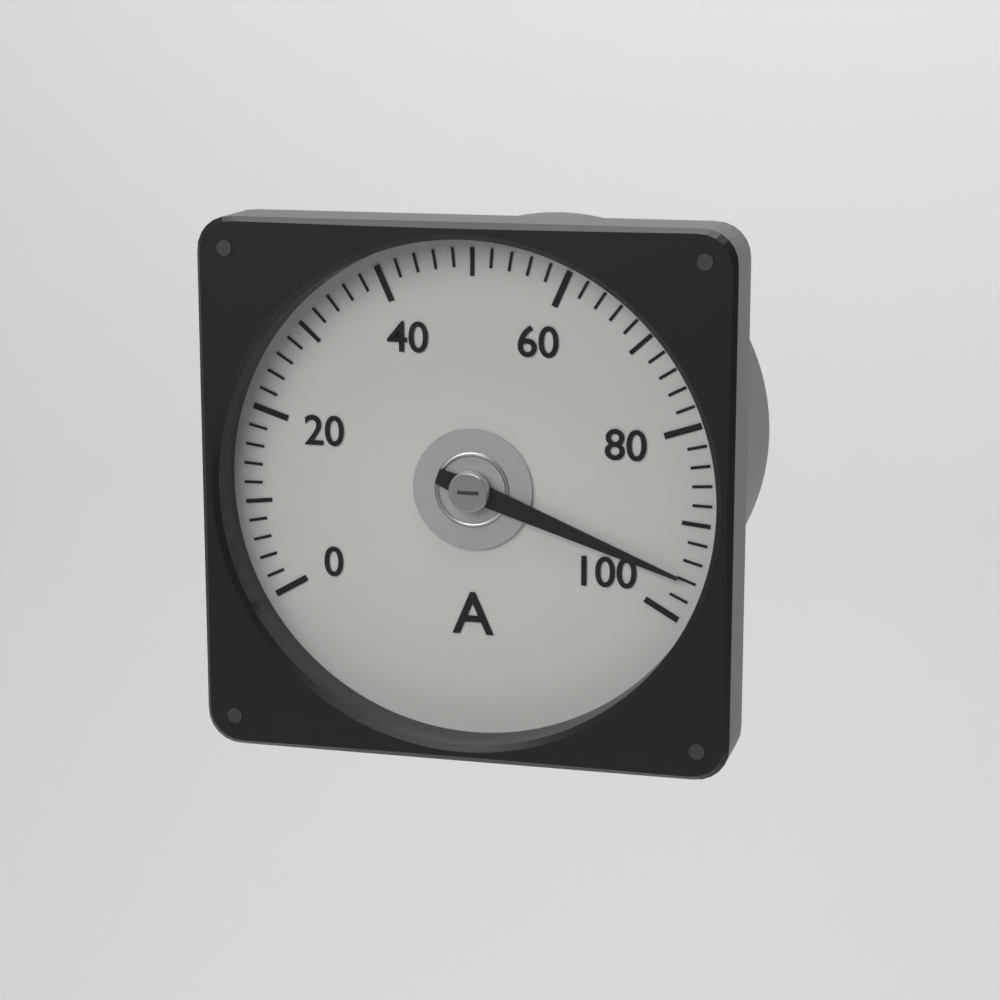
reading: 96 A
